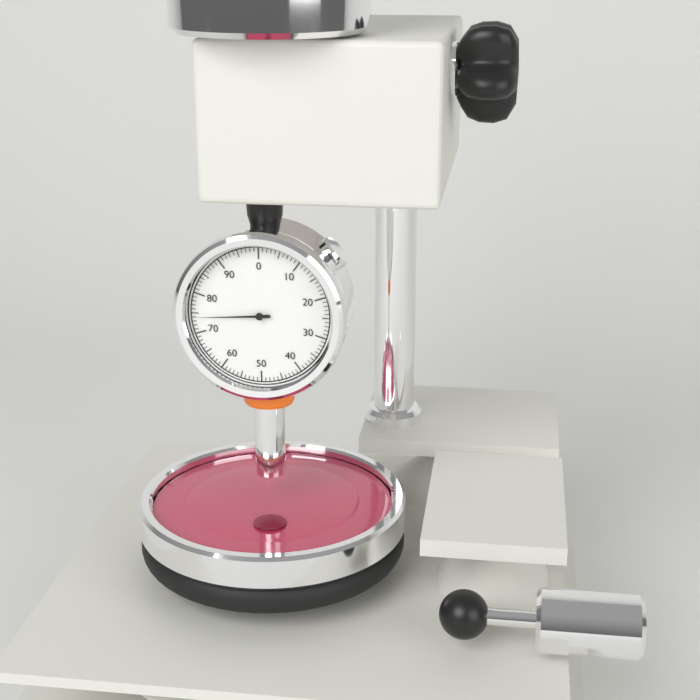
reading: 74 (no unit)
